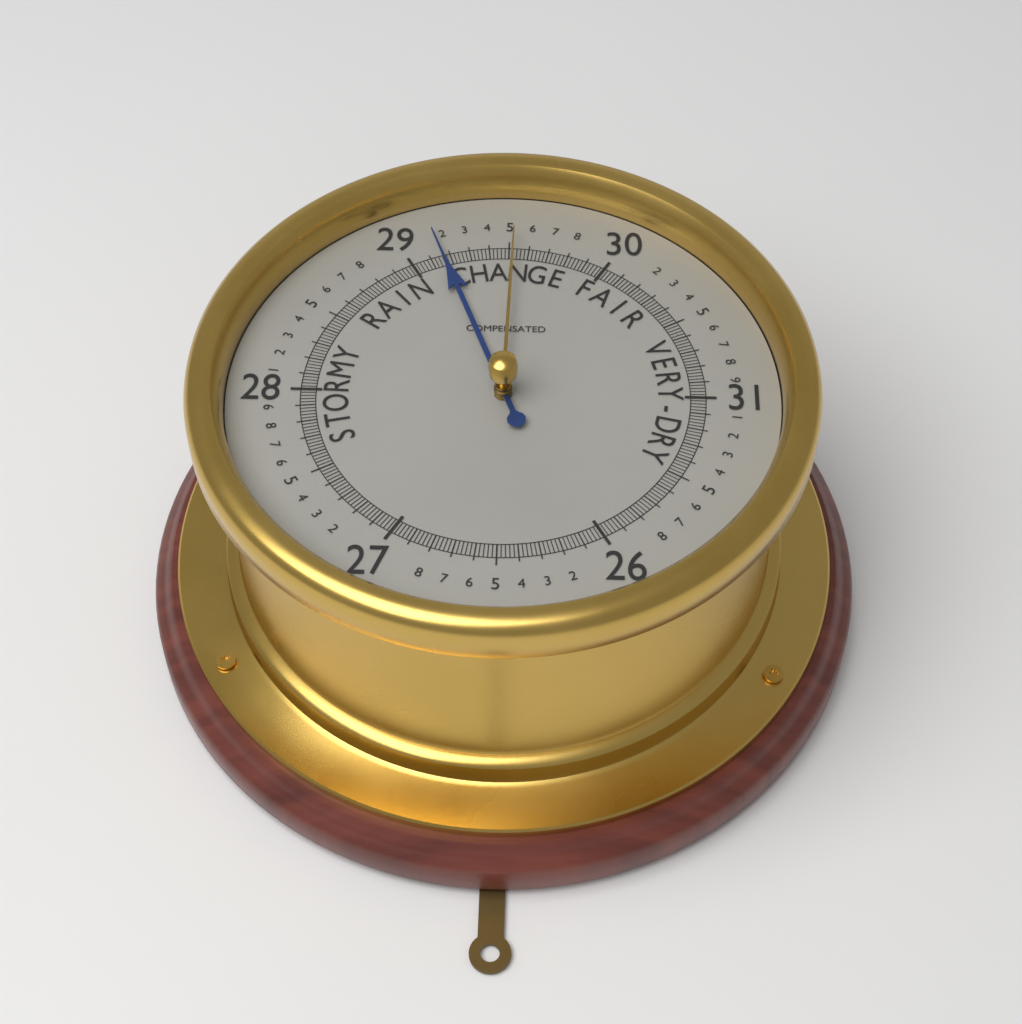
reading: 29.16 (no unit)
